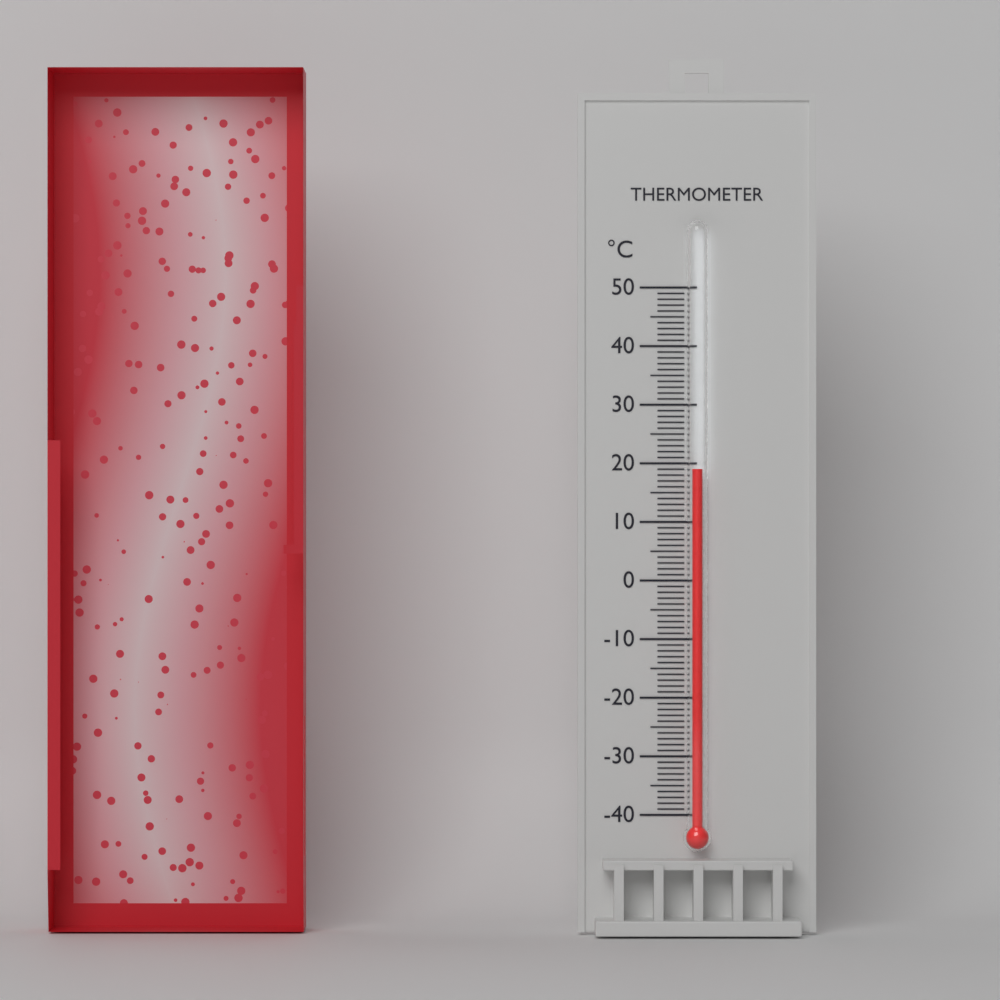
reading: 19 °C
